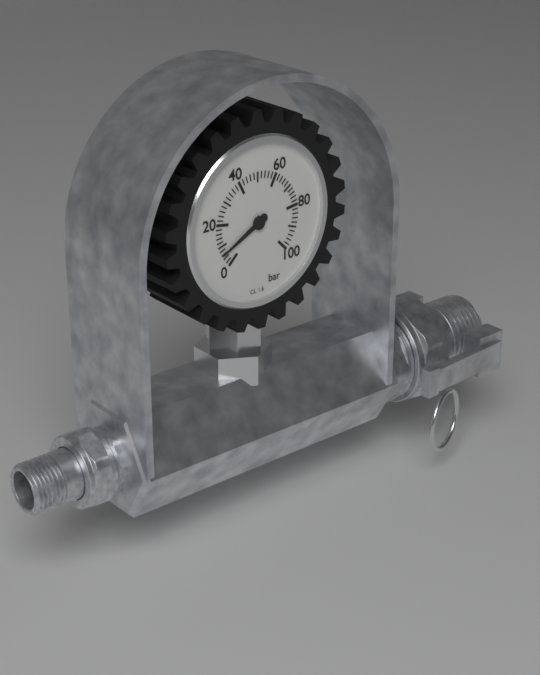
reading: 6 bar
